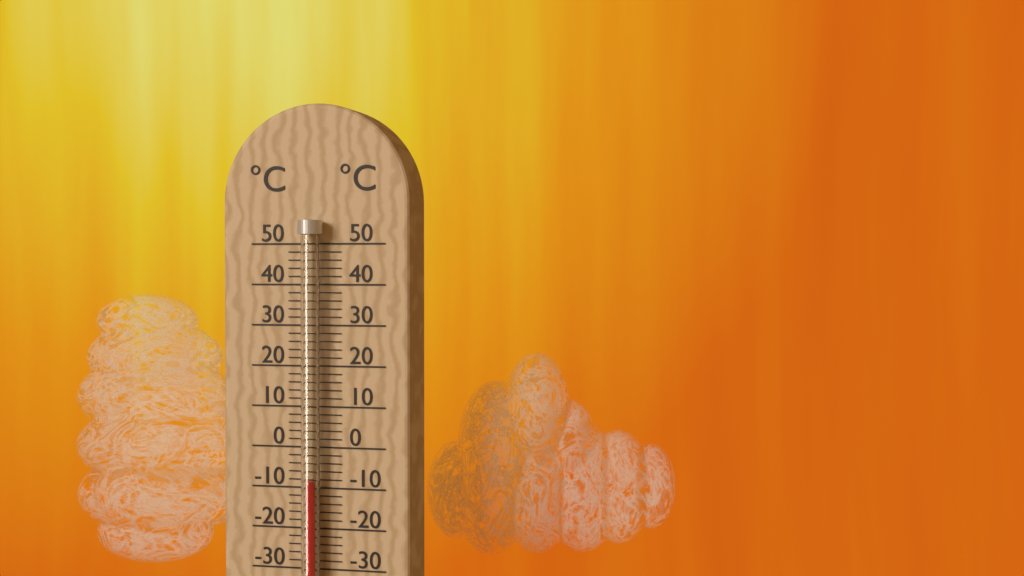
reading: -8 °C
